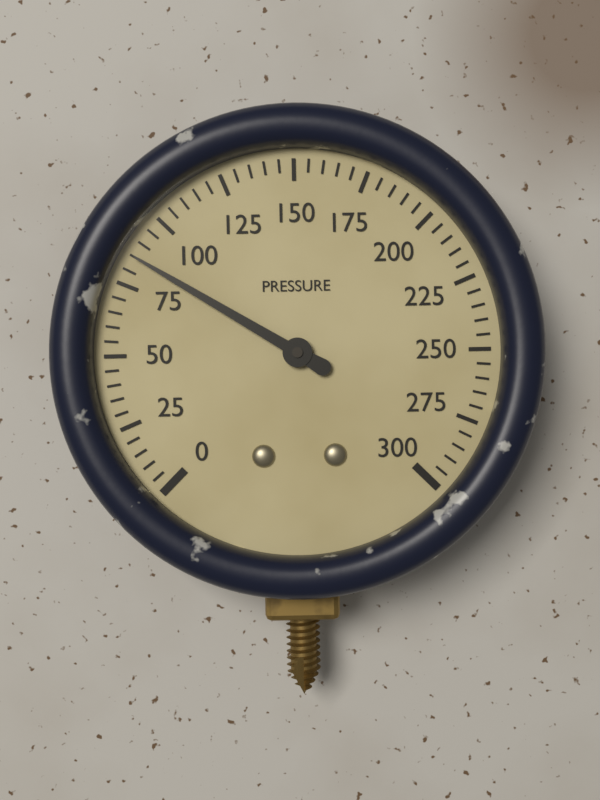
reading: 85 (no unit)
